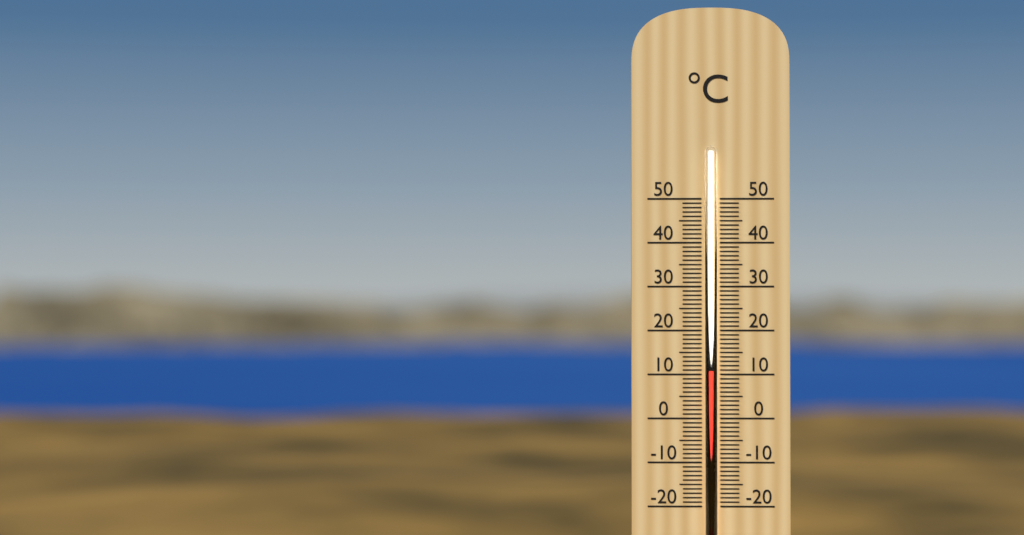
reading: 11 °C
